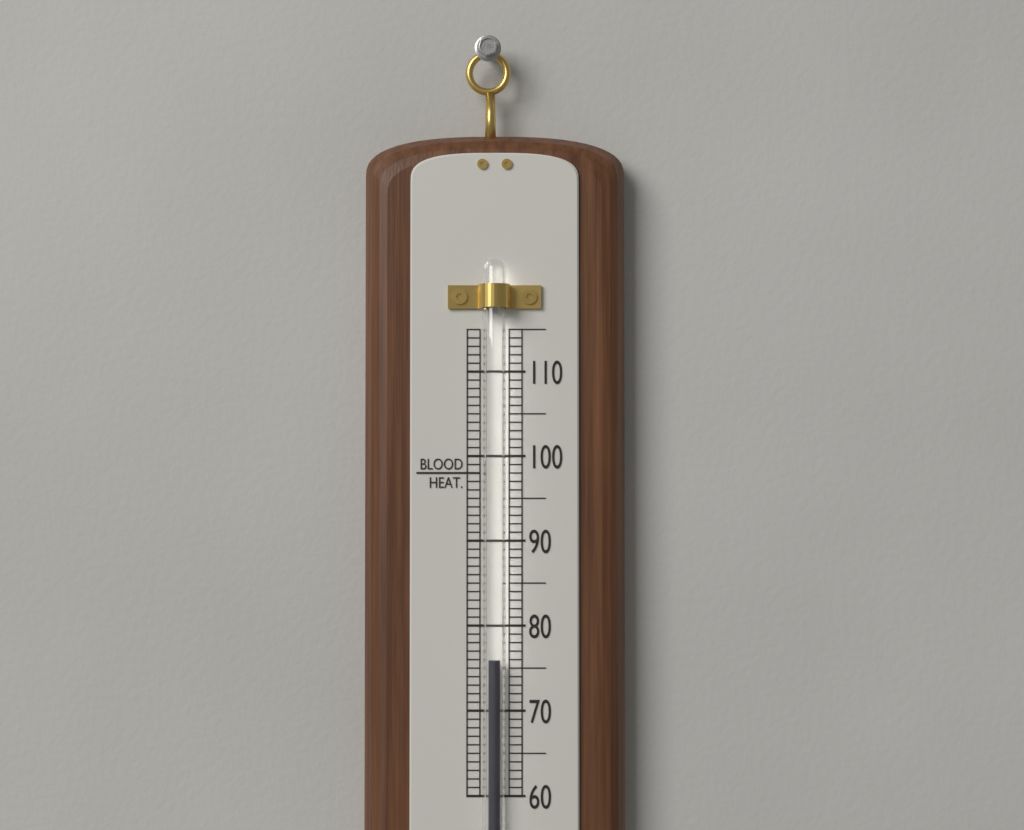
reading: 76 (no unit)
